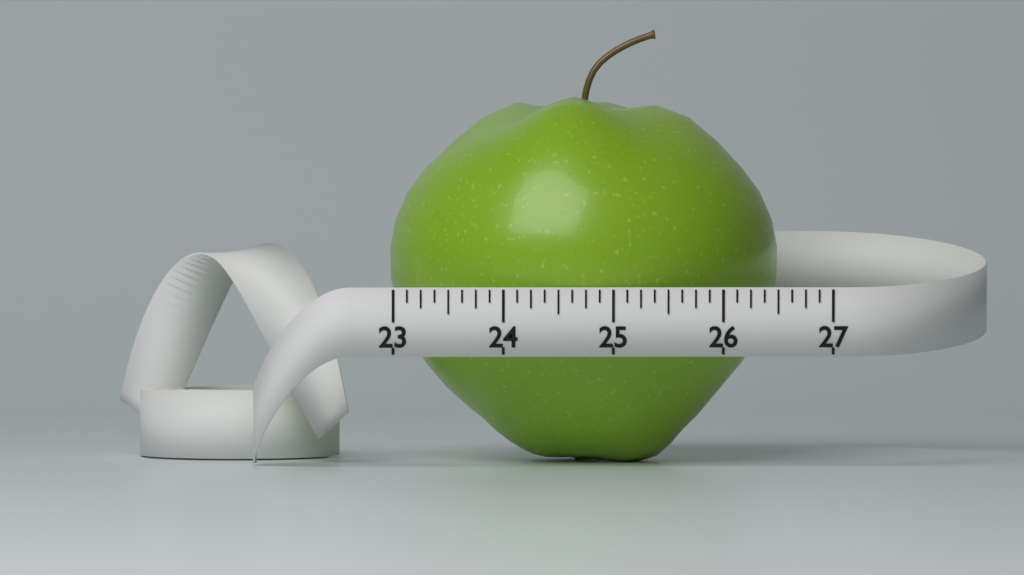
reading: 26.625 (no unit)
